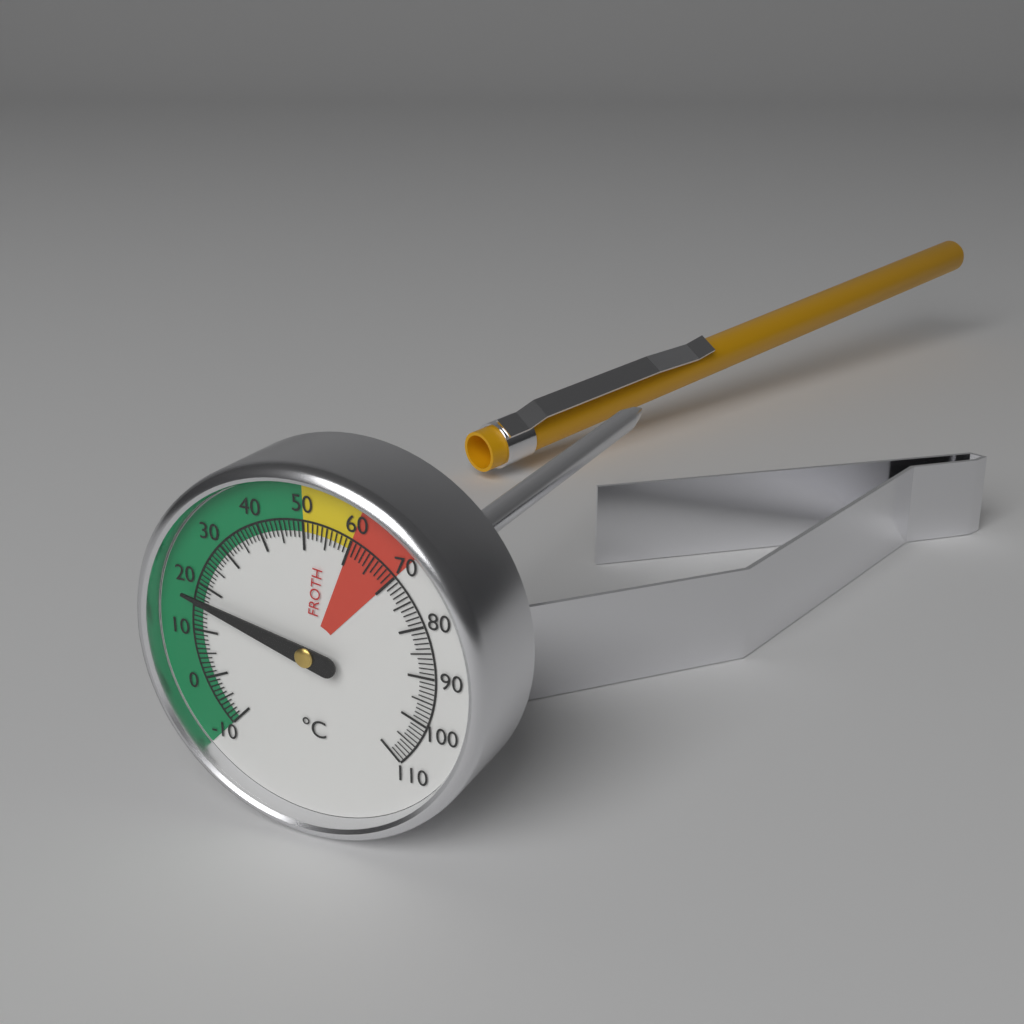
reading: 17 °C
